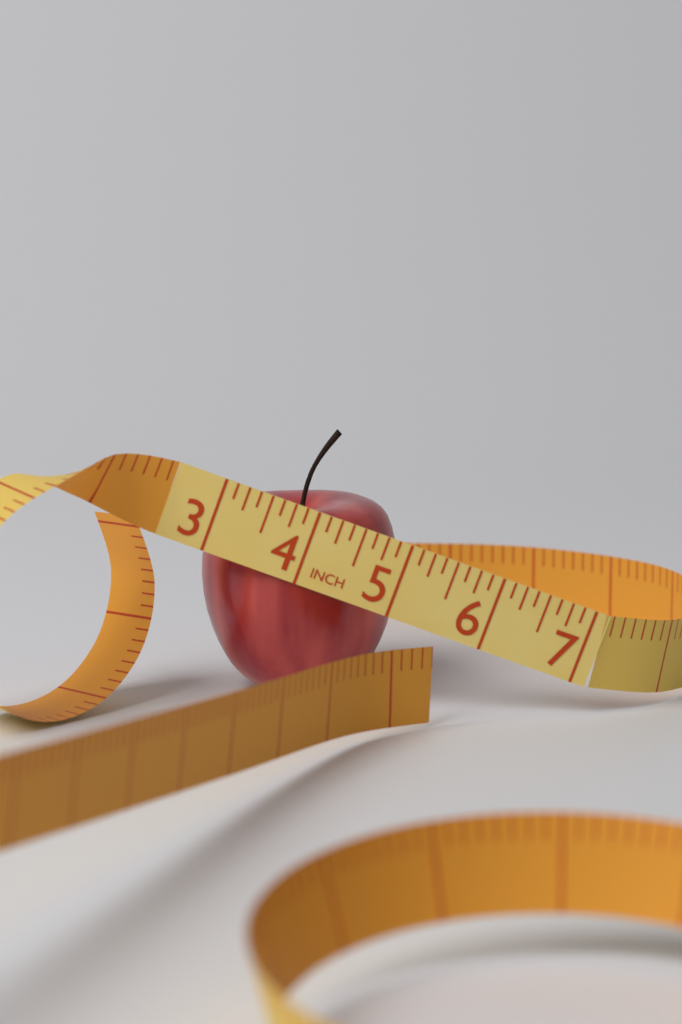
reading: 5.125 in
